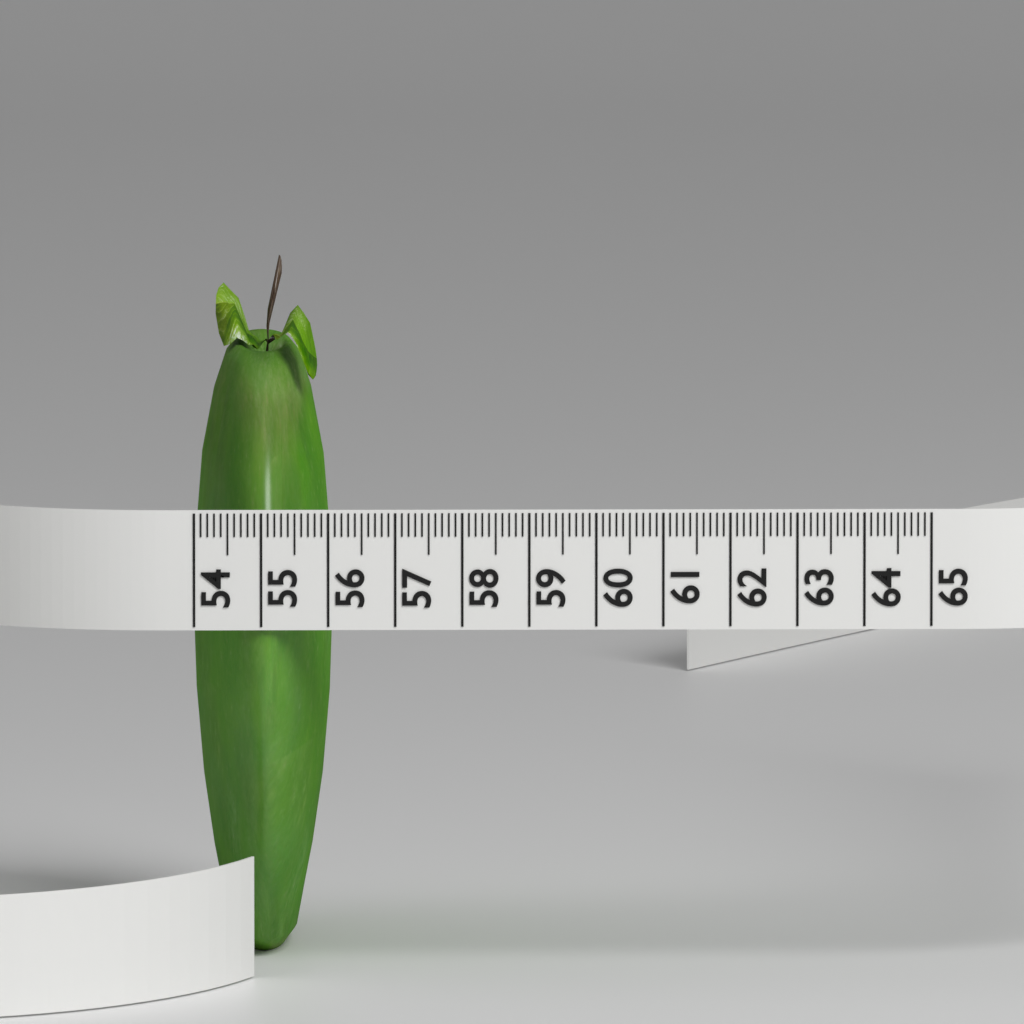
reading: 56.1 (no unit)
